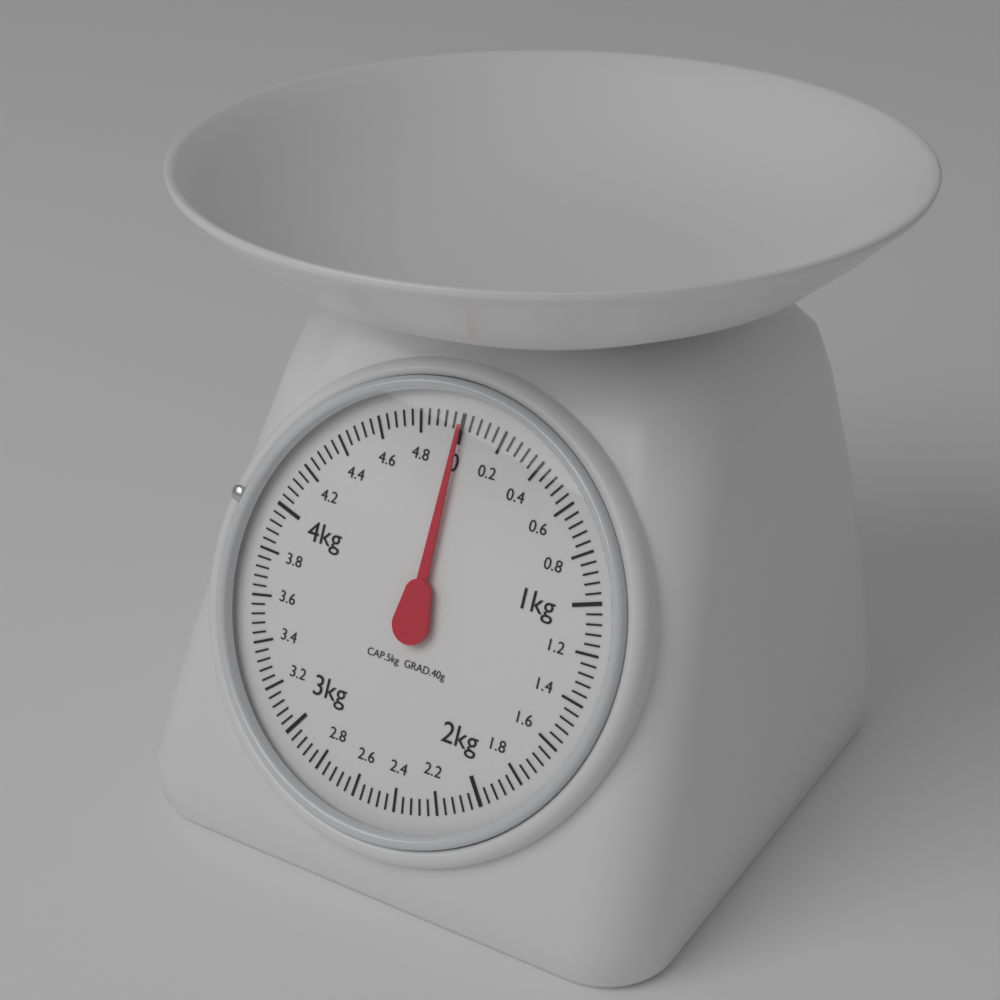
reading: 0.00 kg
